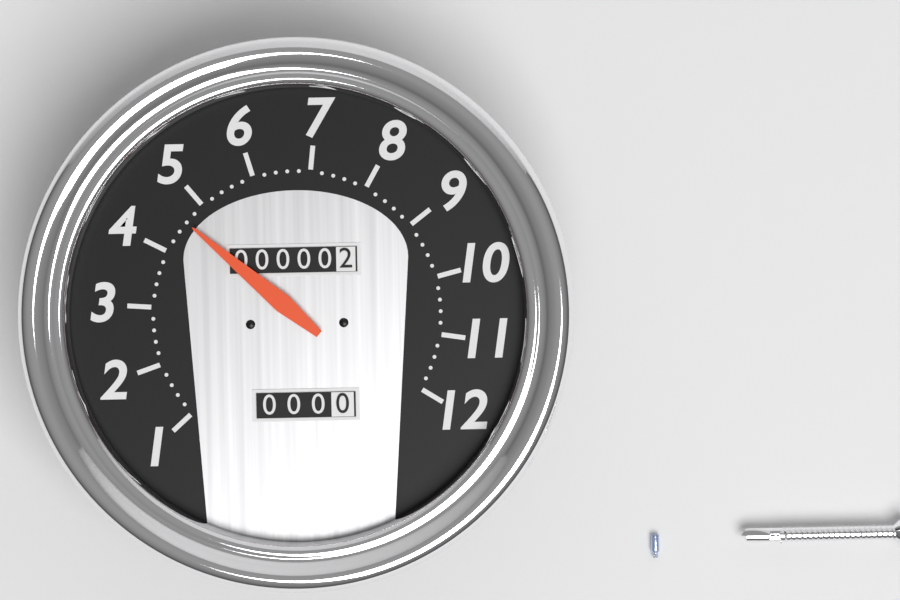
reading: 4.6 (no unit)
